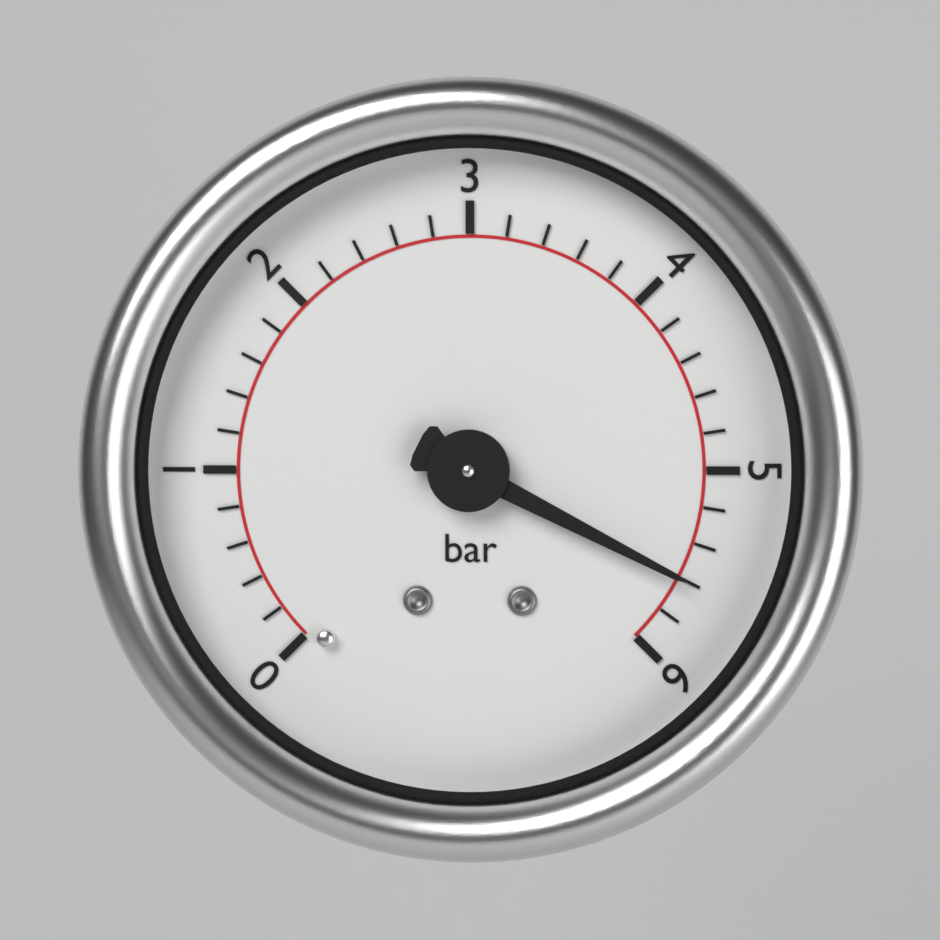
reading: 5.6 bar
